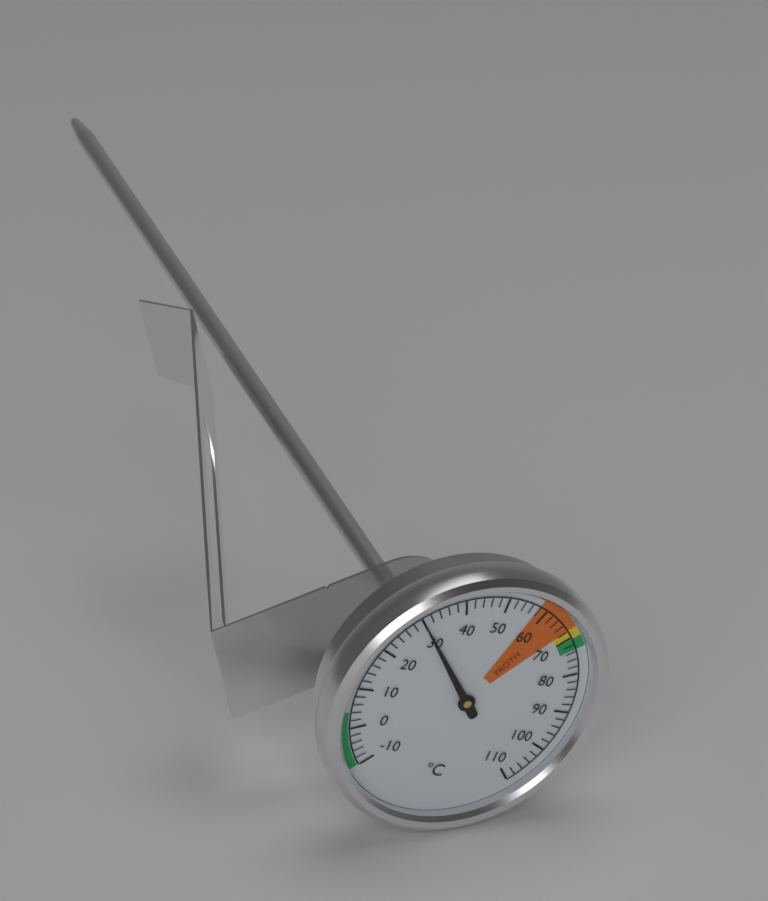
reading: 30 °C
